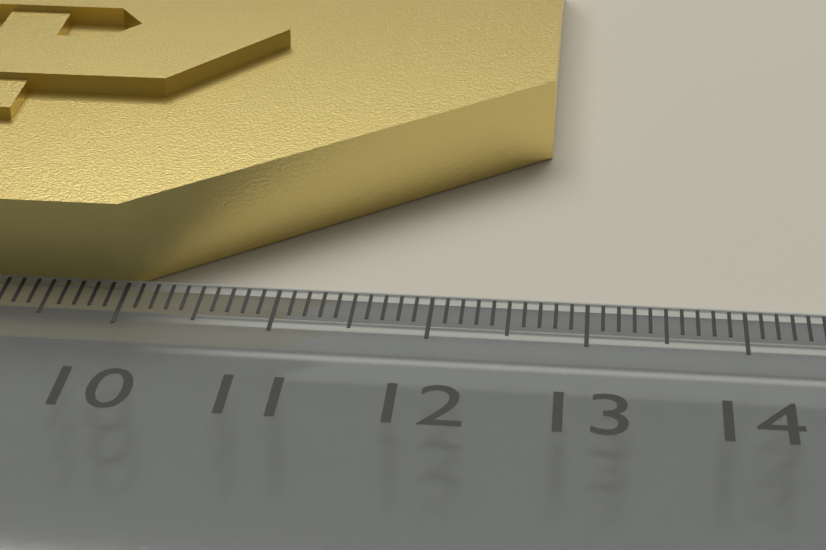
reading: 12.7 cm
